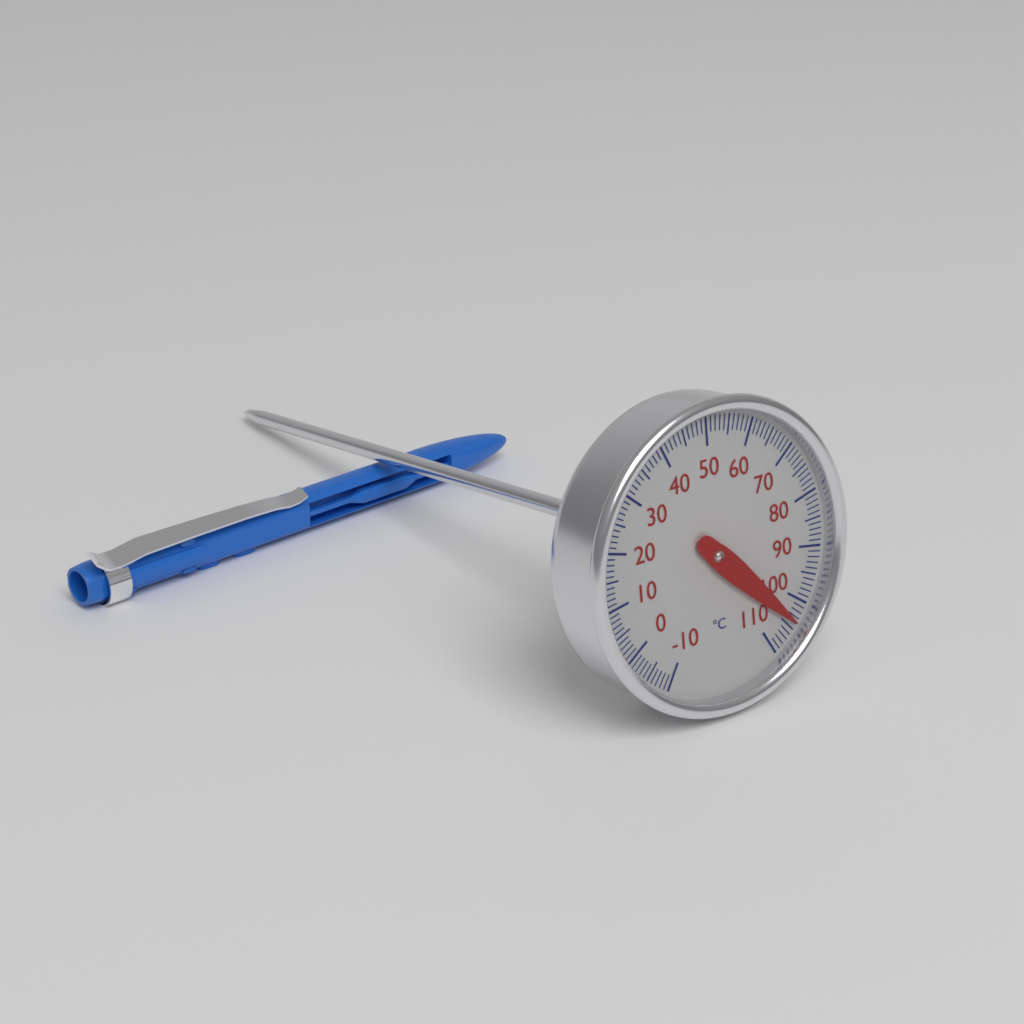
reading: 104 °C
